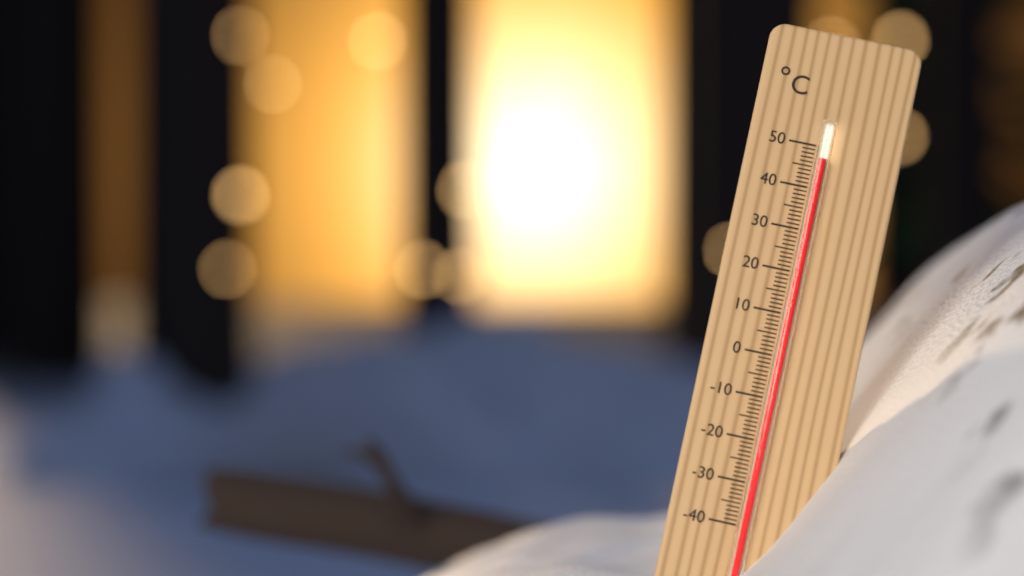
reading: 47 °C
